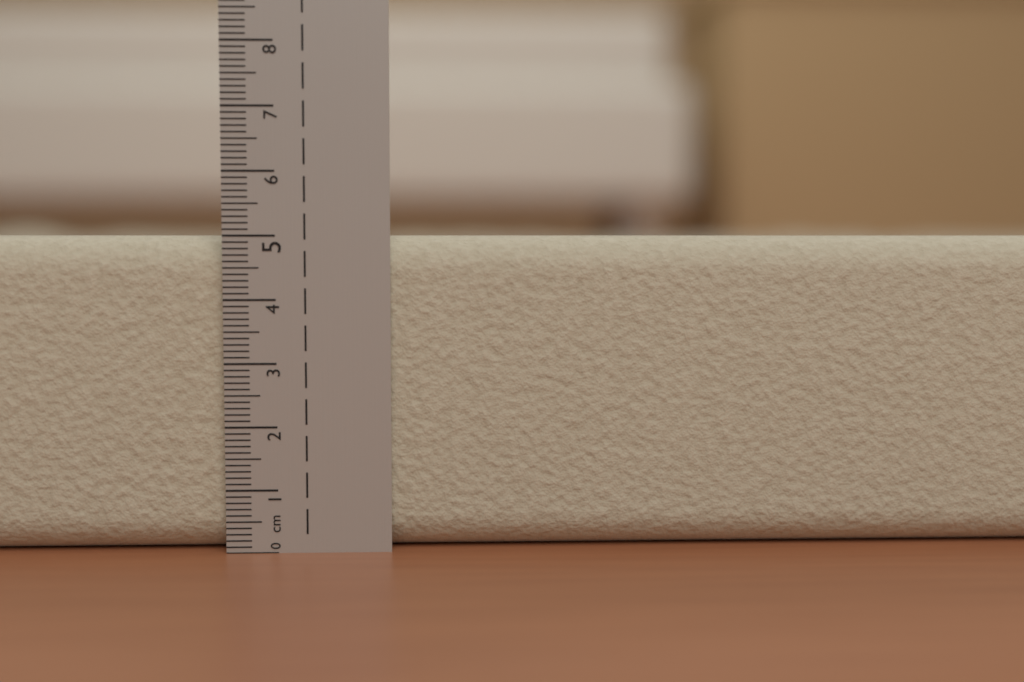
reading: 5.0 cm
